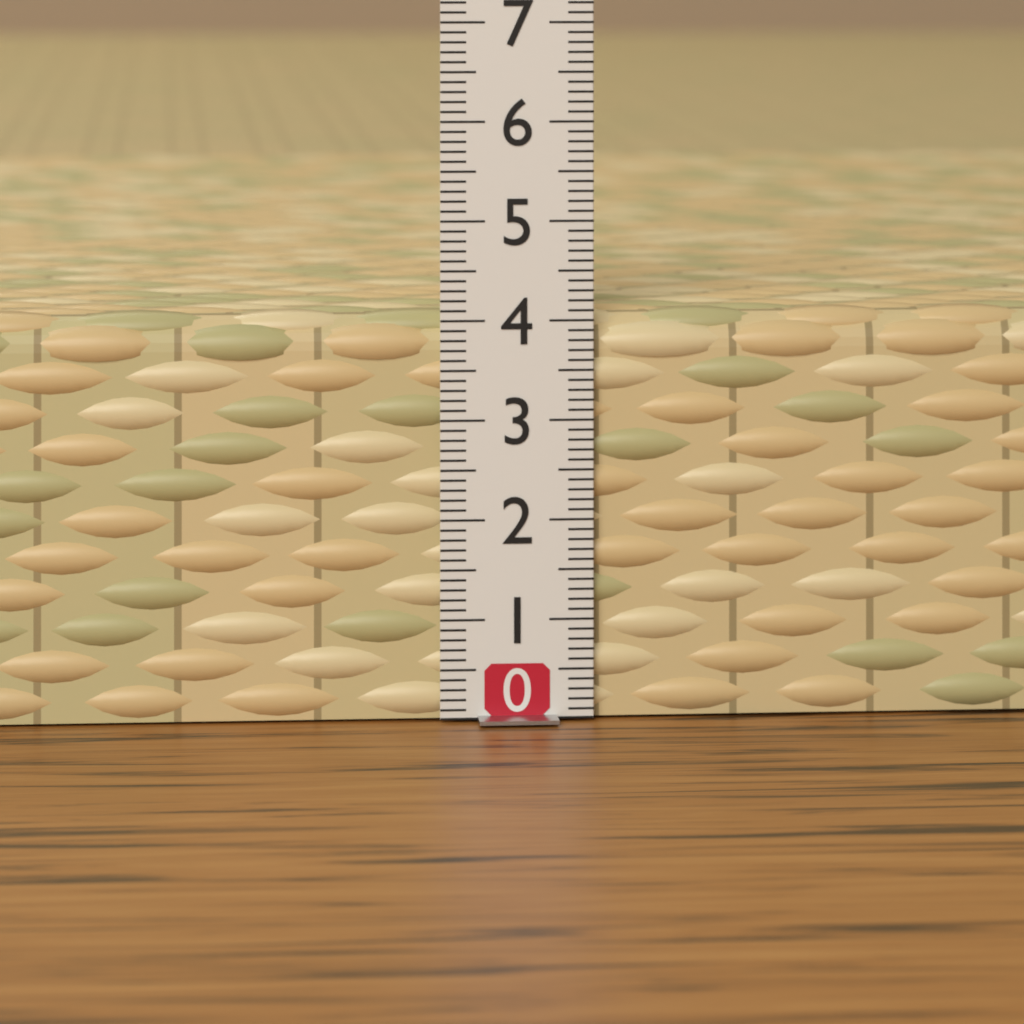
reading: 4.1 (no unit)
